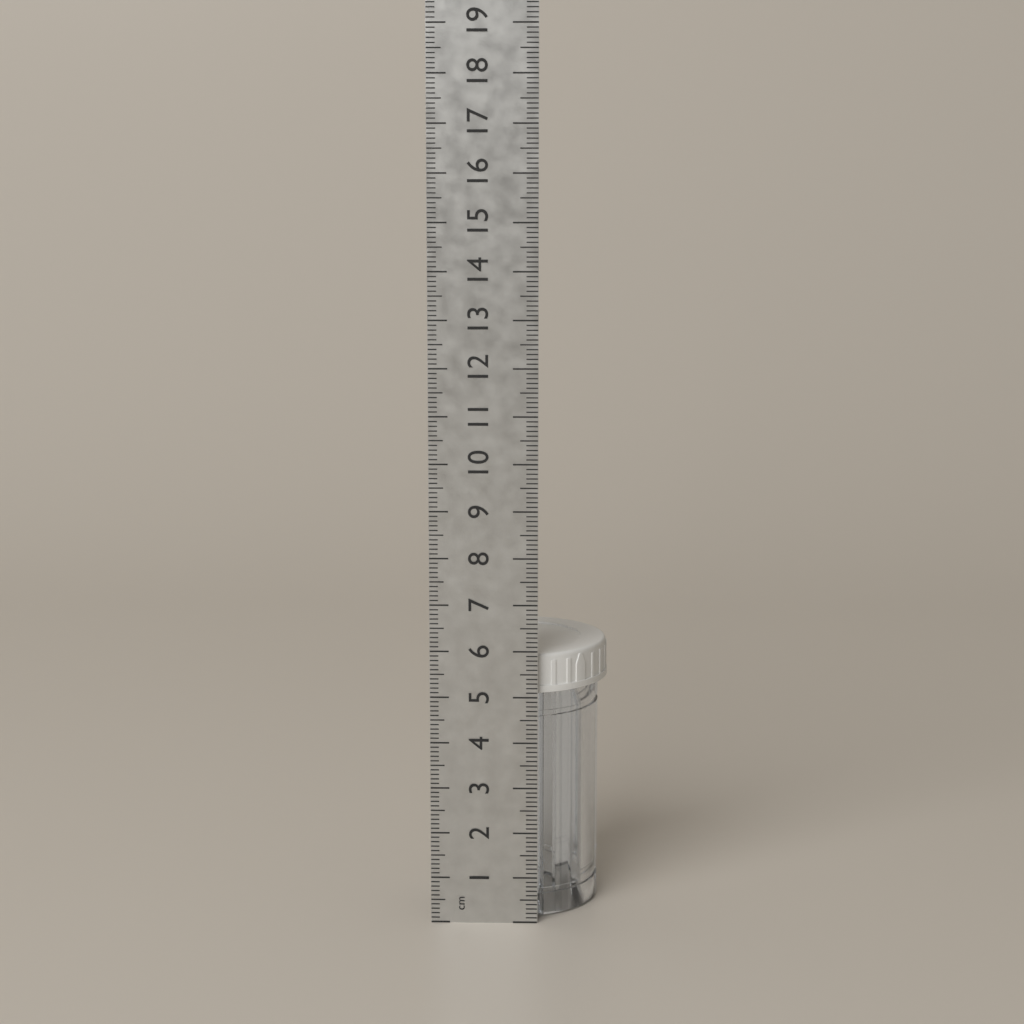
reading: 5.9 cm
